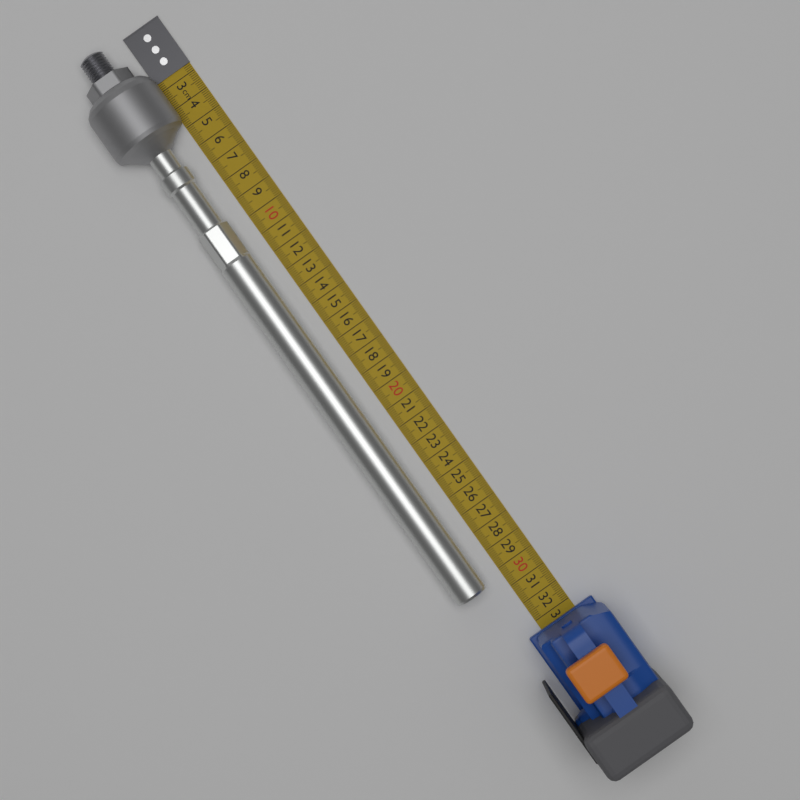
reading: 30.3 cm
